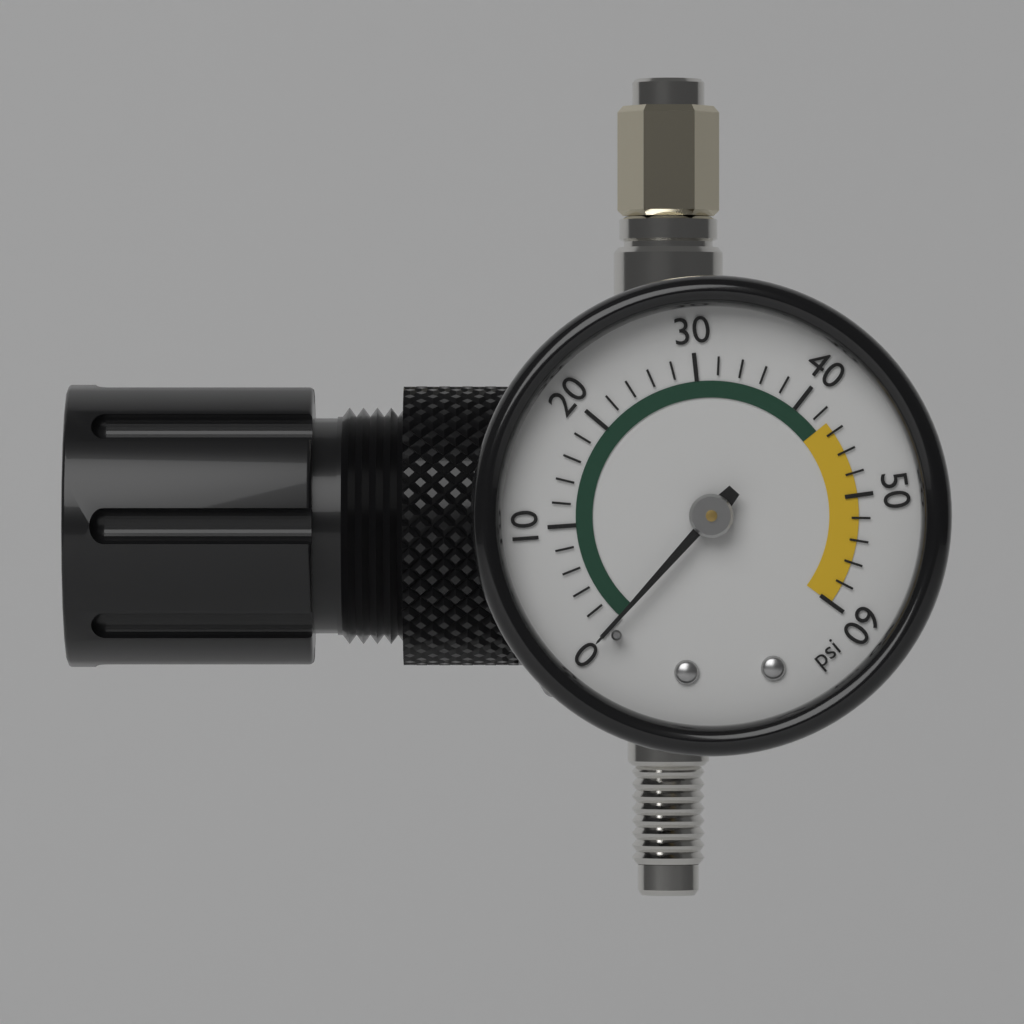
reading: 0 psi
